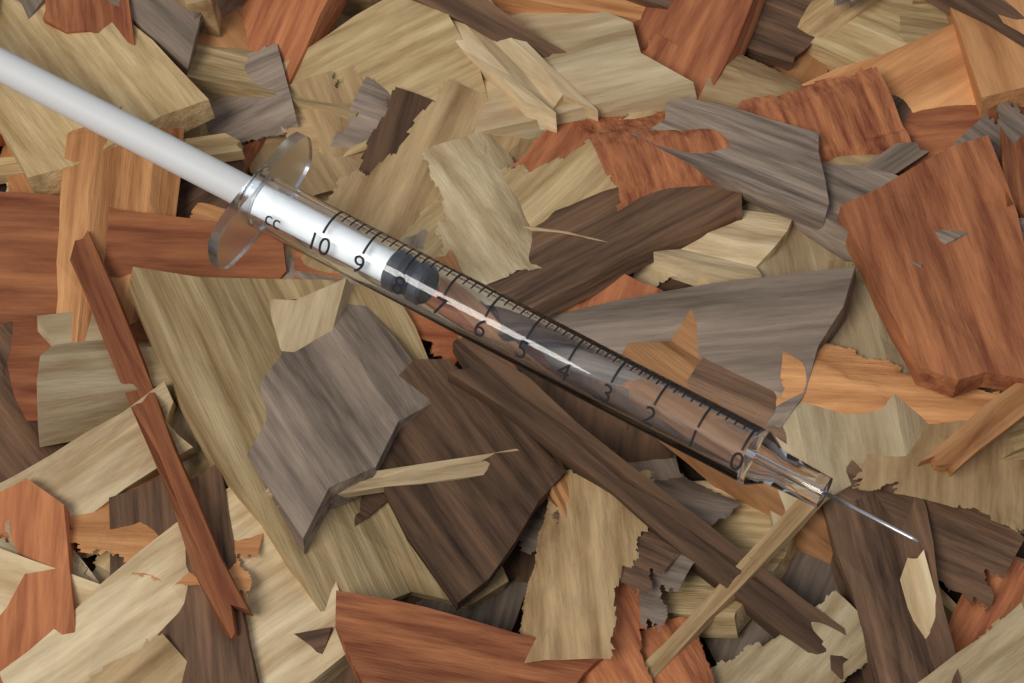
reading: 7.6 cc
